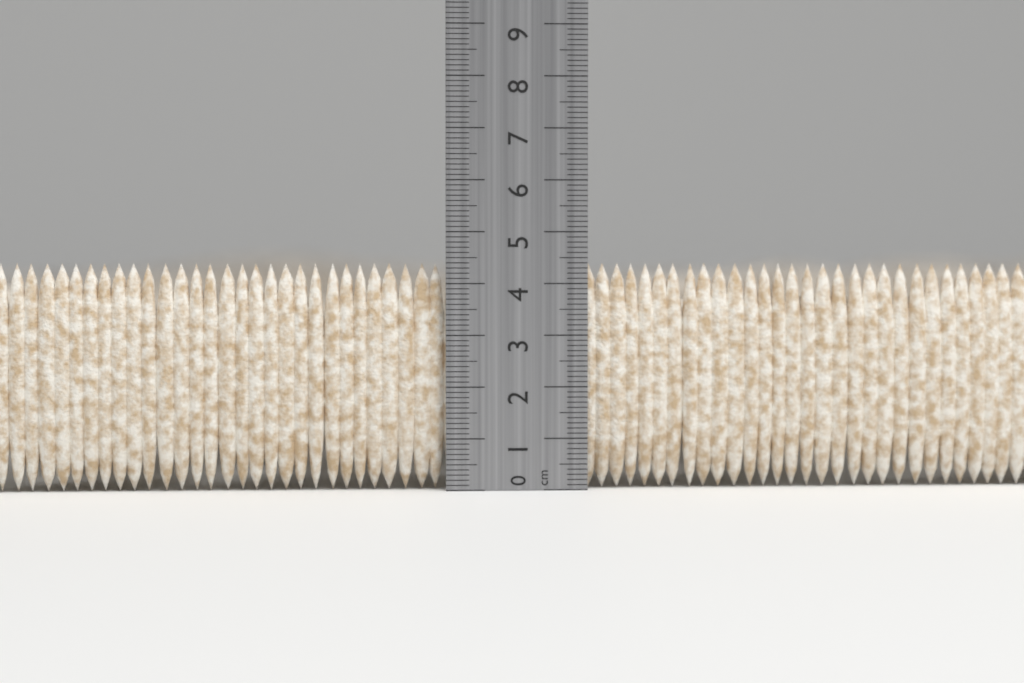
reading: 4.4 cm
